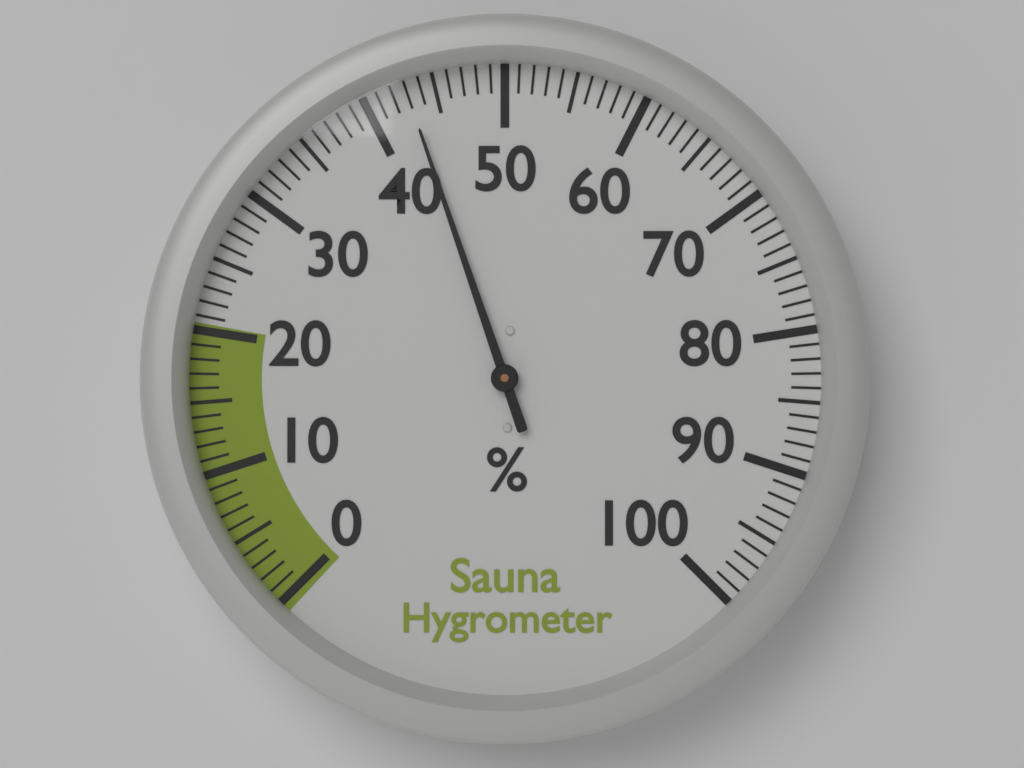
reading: 43 %
